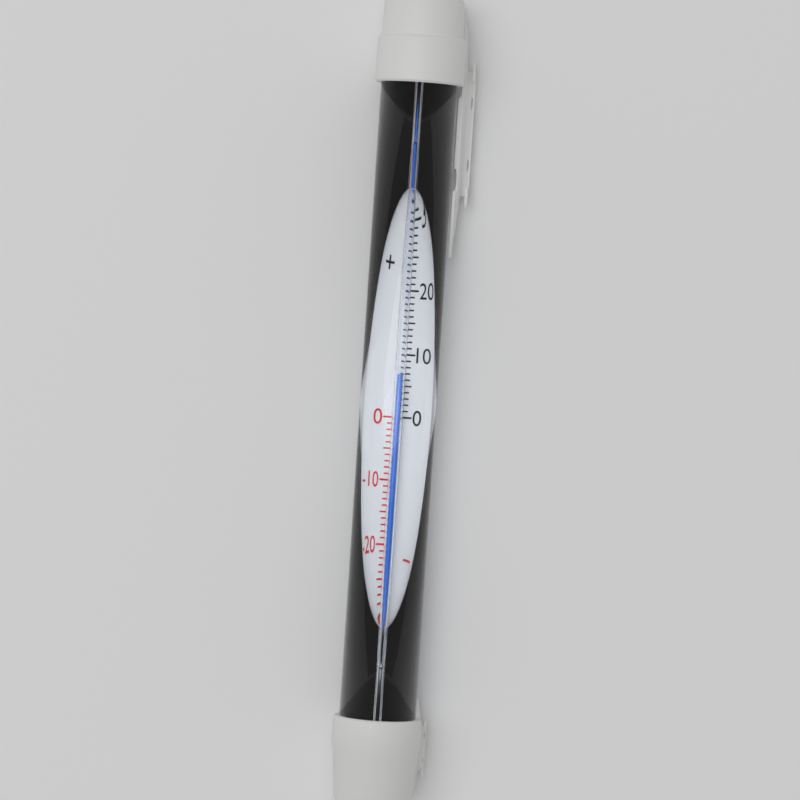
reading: 7 °C
